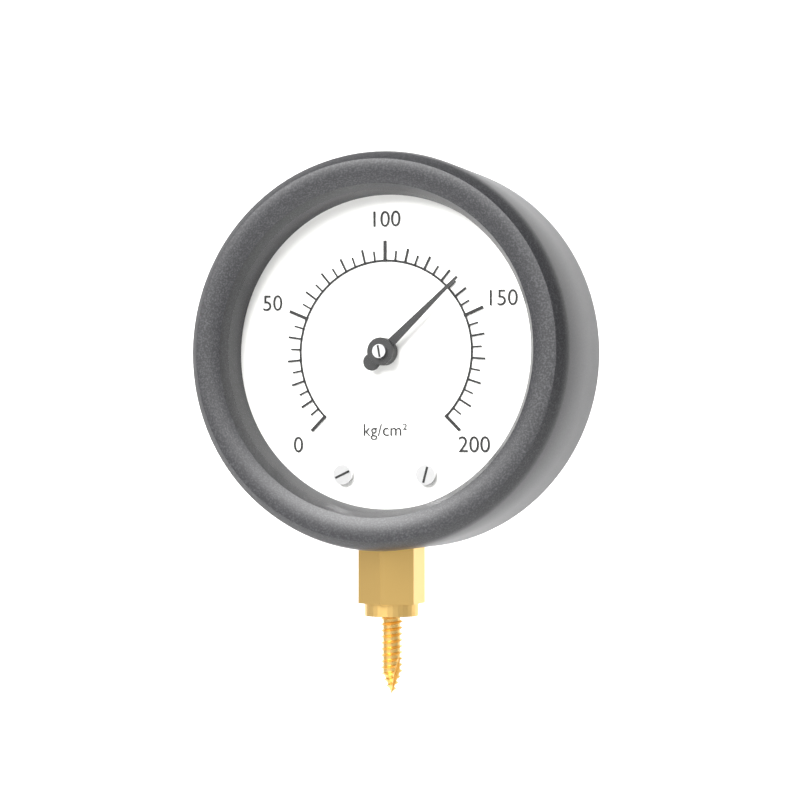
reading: 135 kg/cm²
